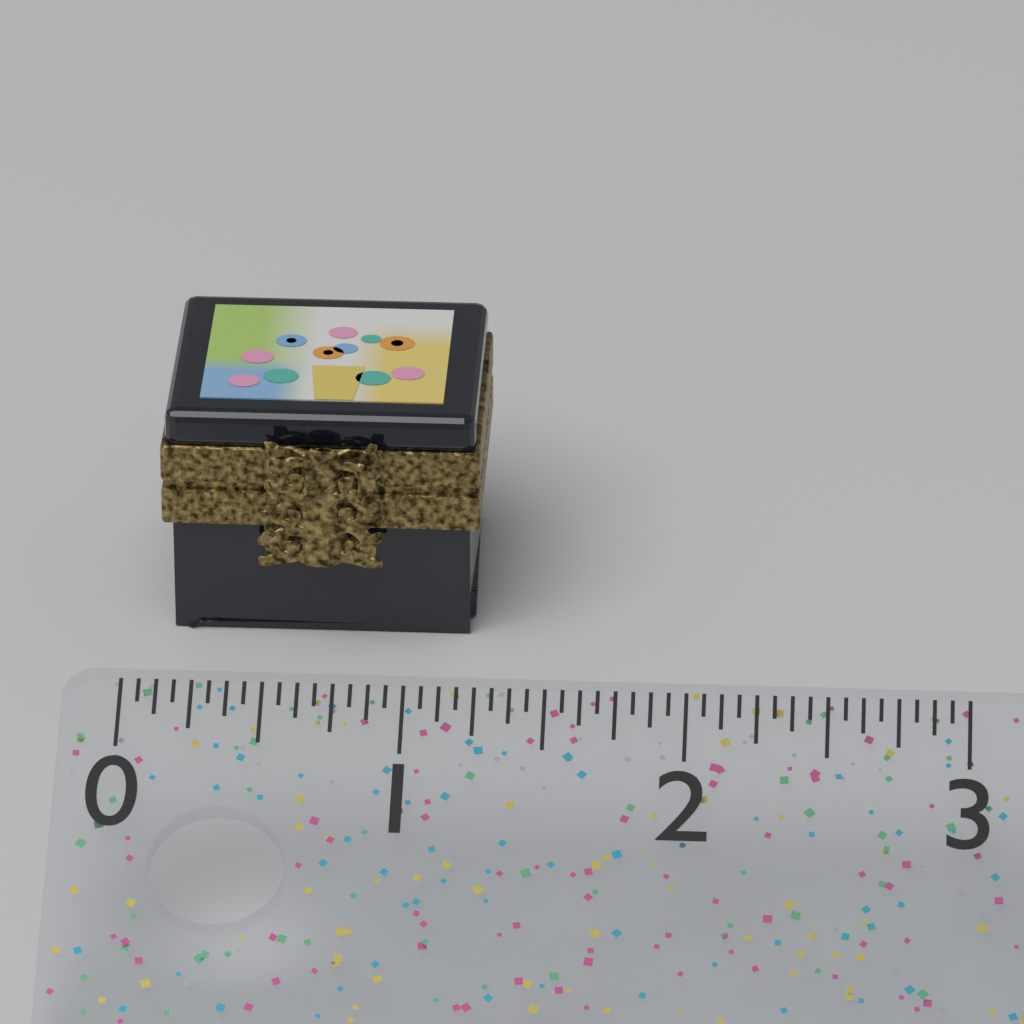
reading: 1.1875 (no unit)
